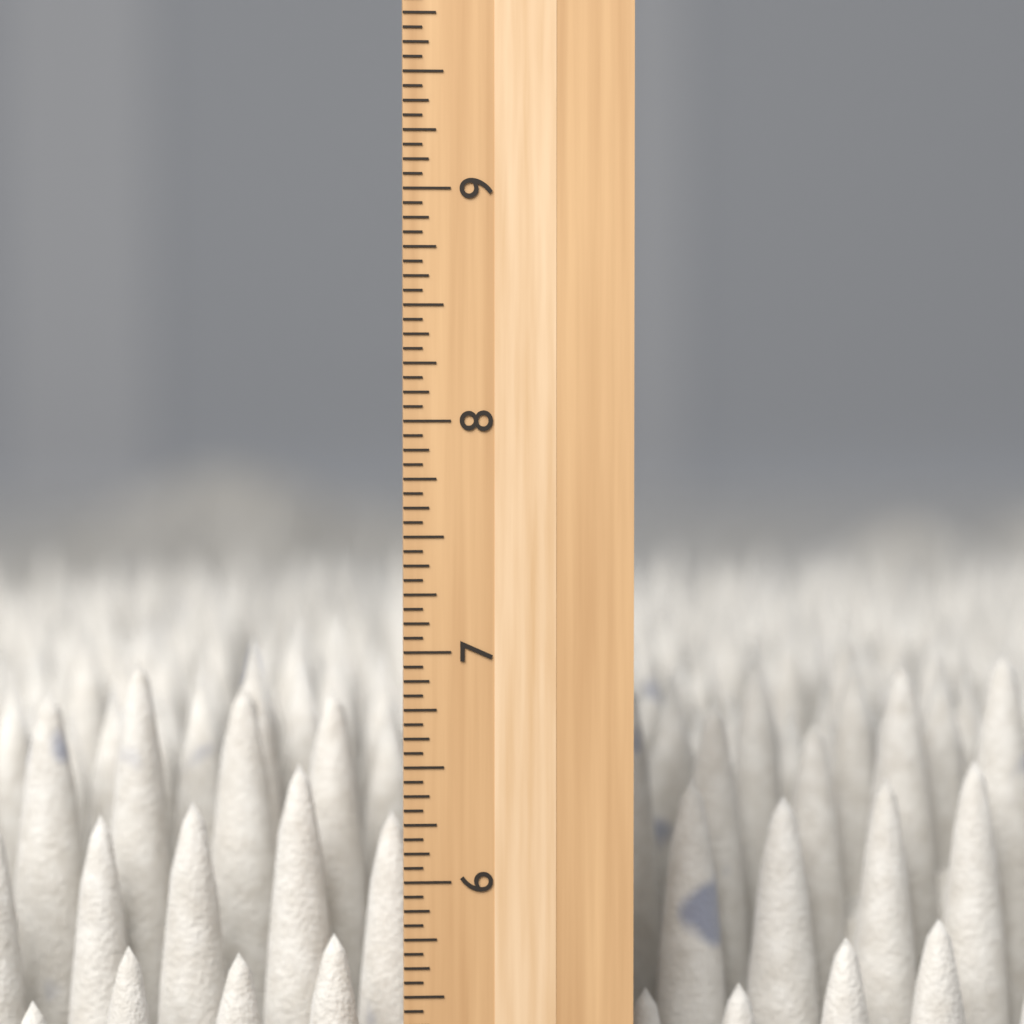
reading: 6.9375 inch
